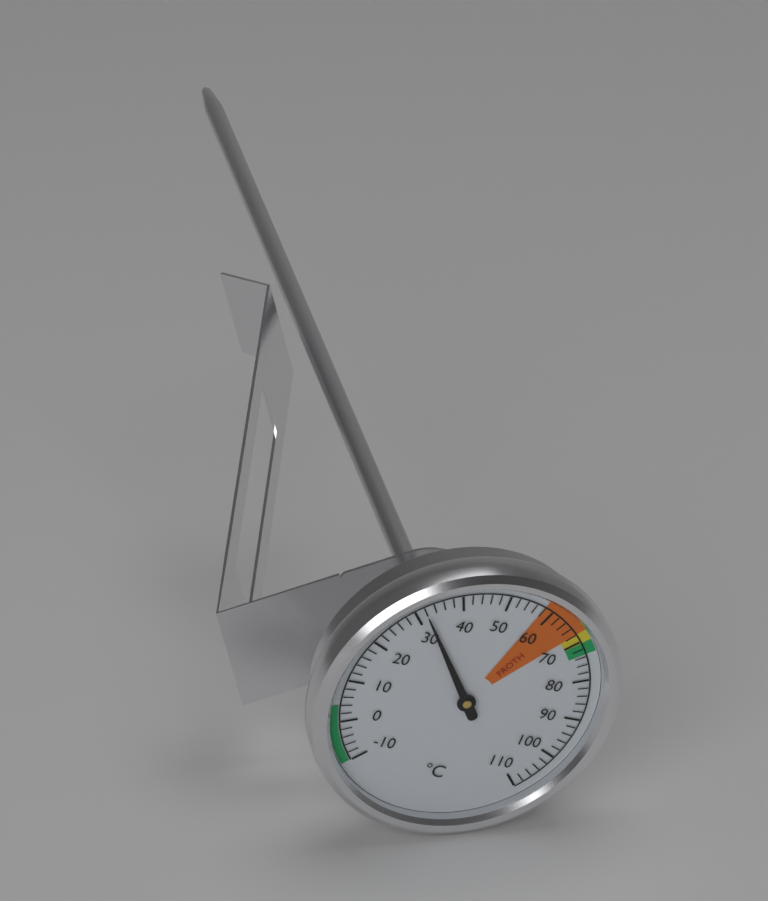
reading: 32 °C
